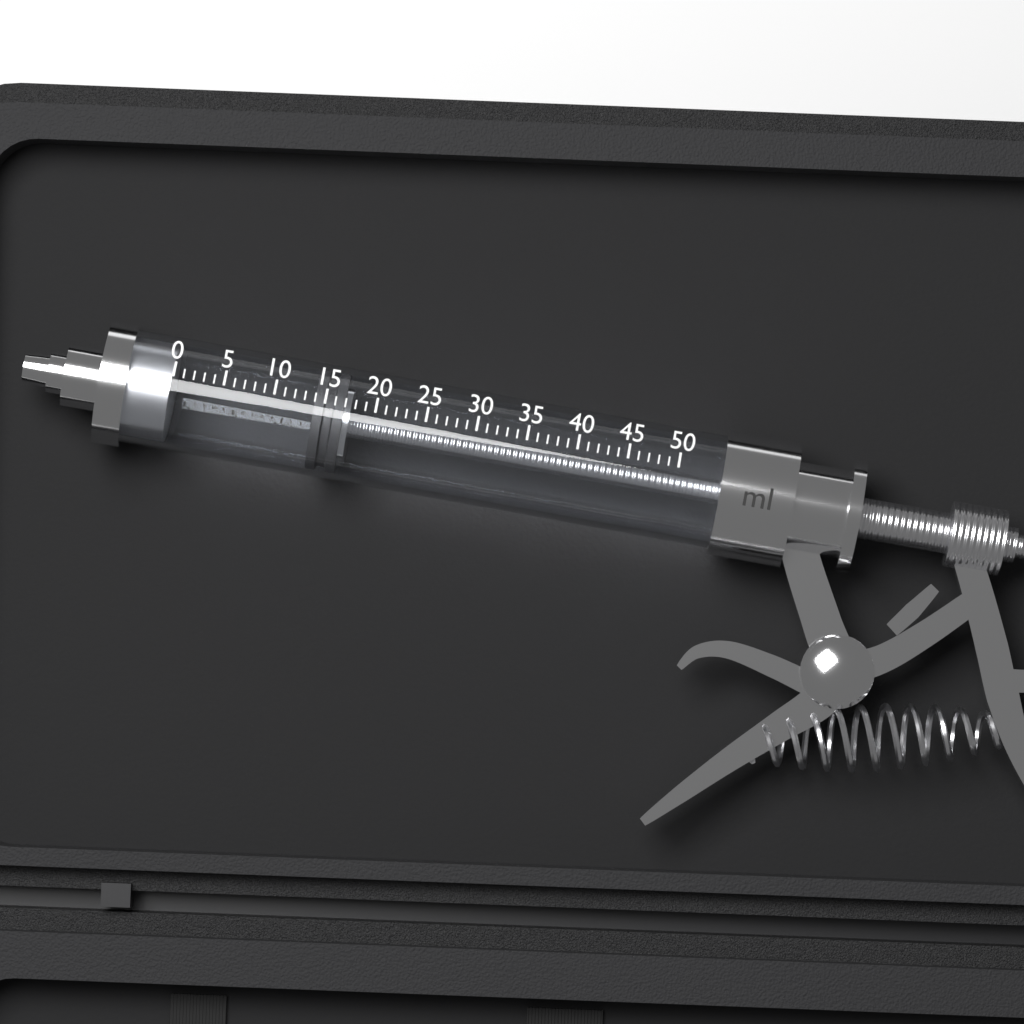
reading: 14 ml
